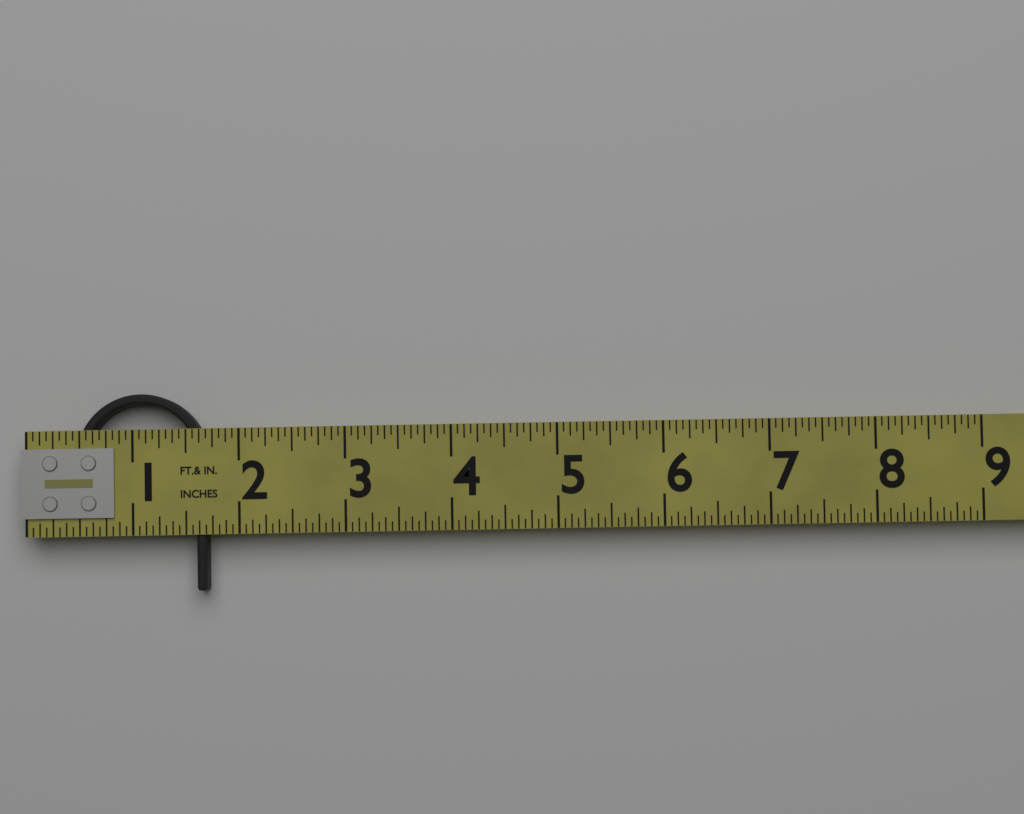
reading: 1.6875 in
